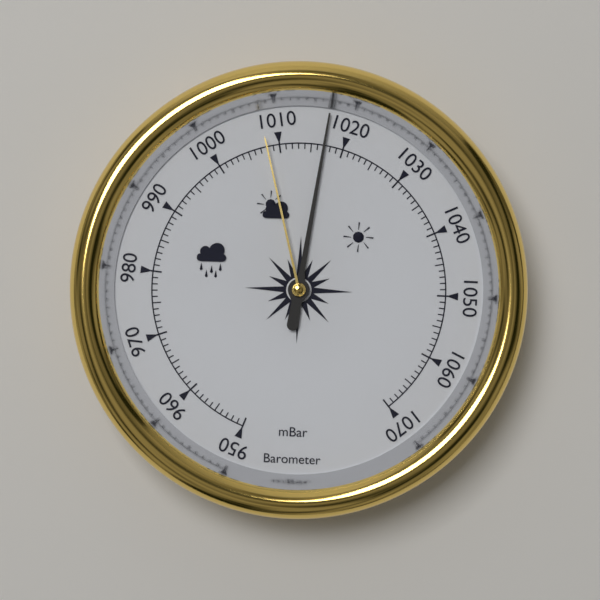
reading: 1017 mbar
